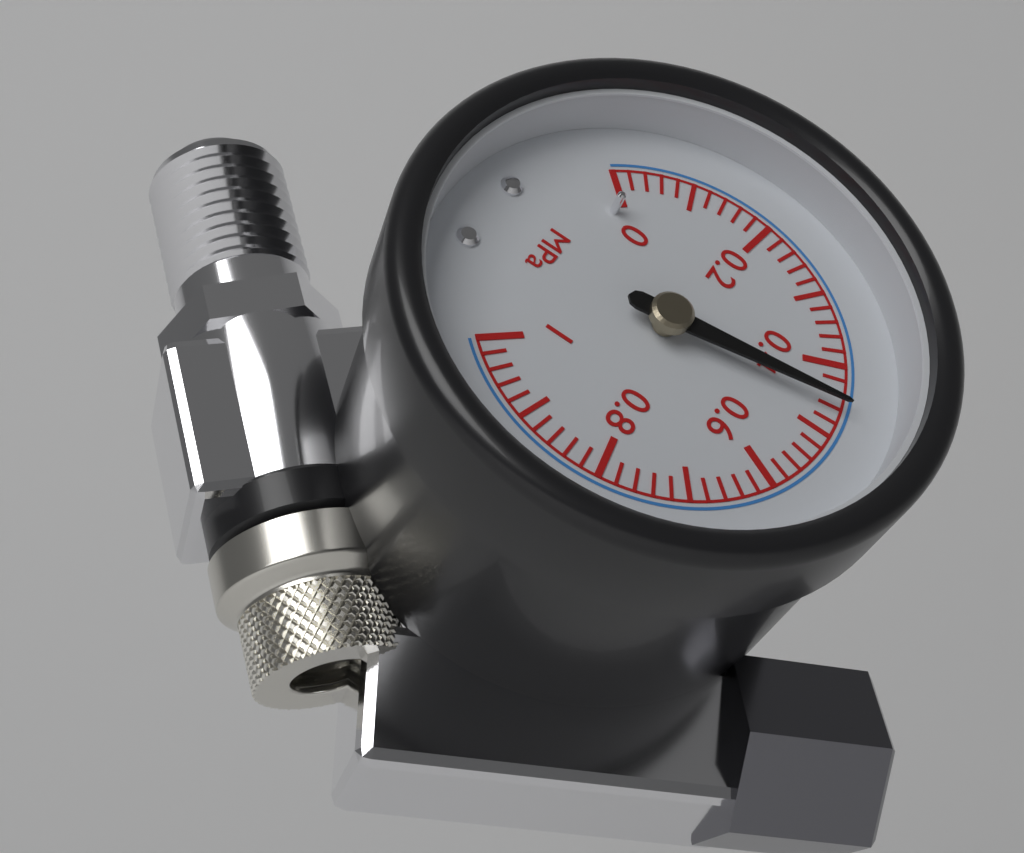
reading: 0.46 MPa
